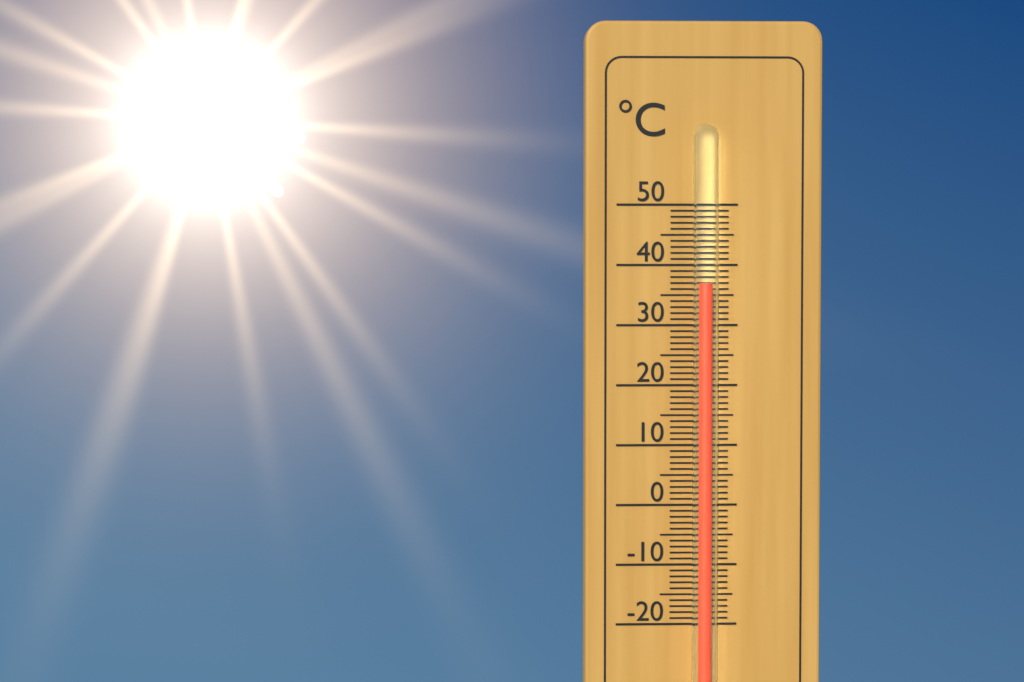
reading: 37 °C
